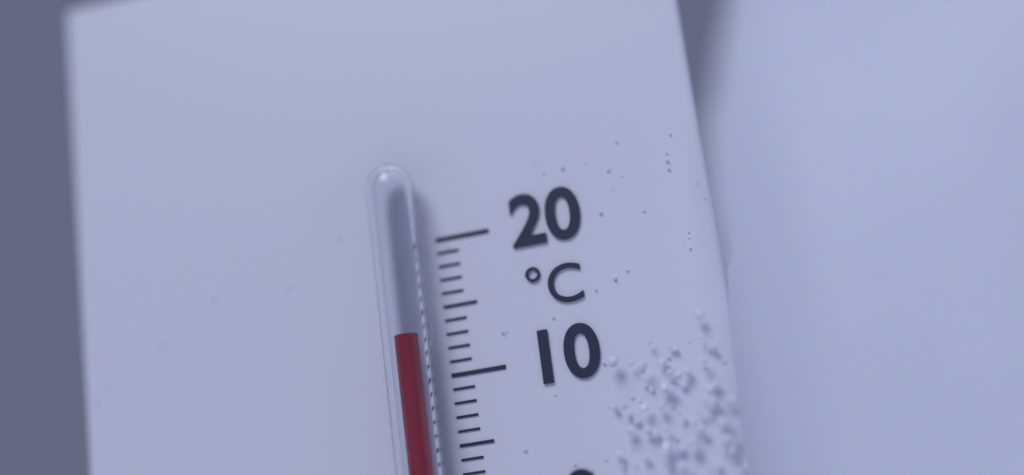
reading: 13 °C
